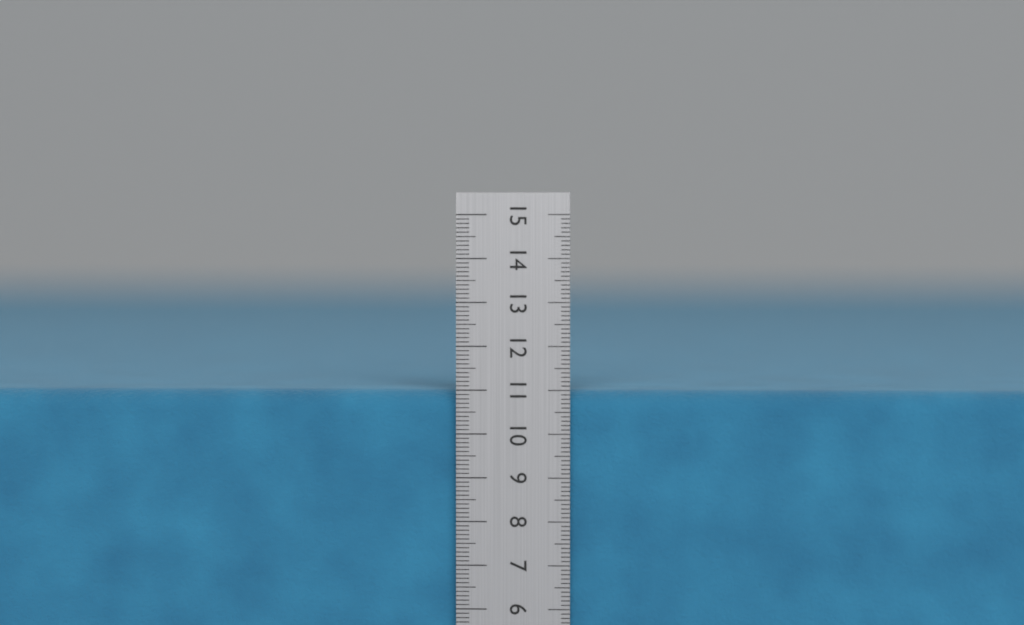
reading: 11.0 cm
